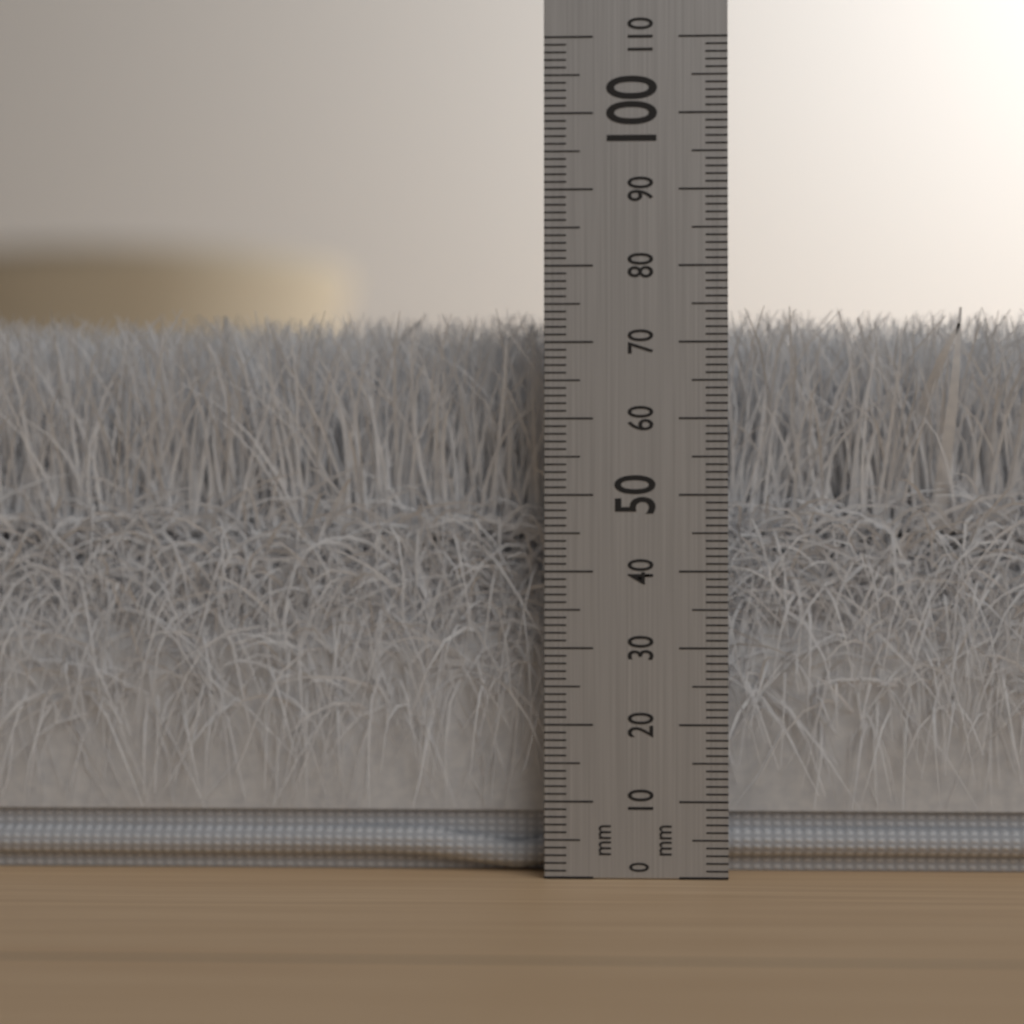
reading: 75 mm
